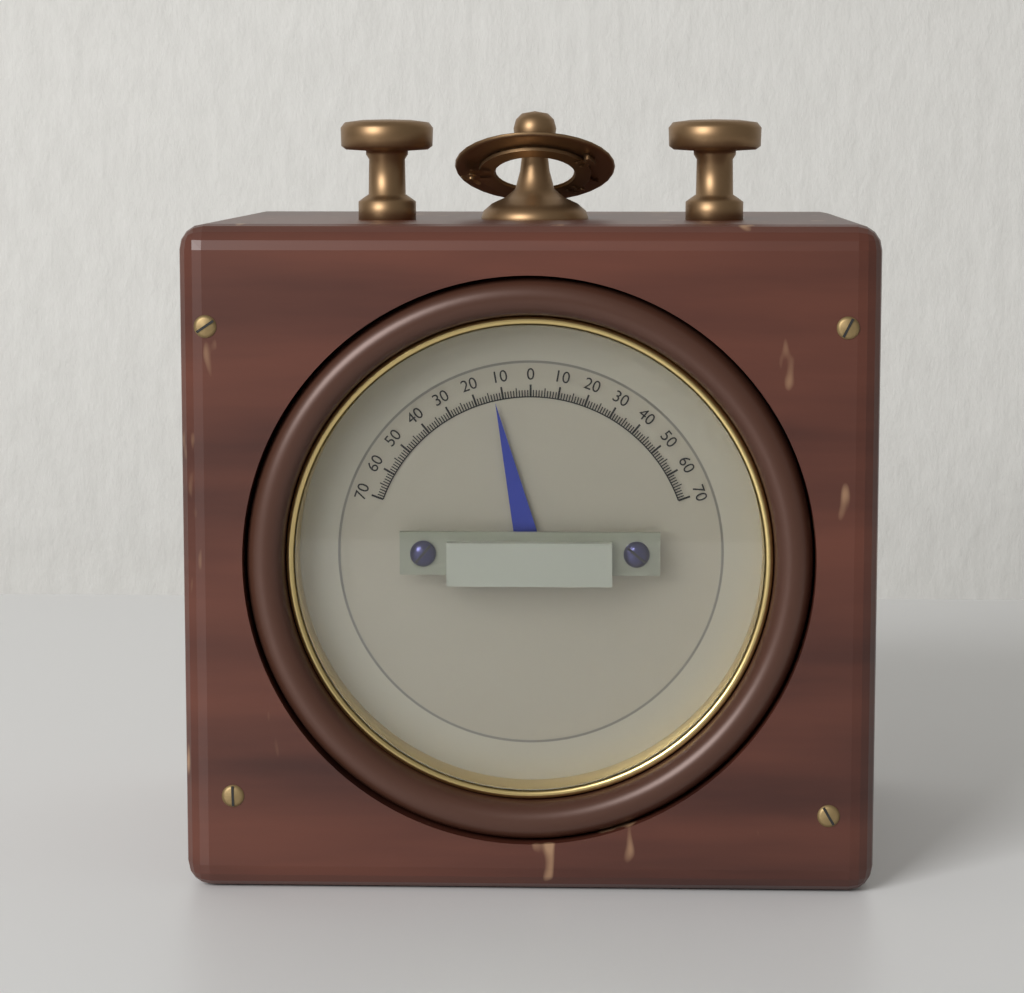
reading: -13 (no unit)
